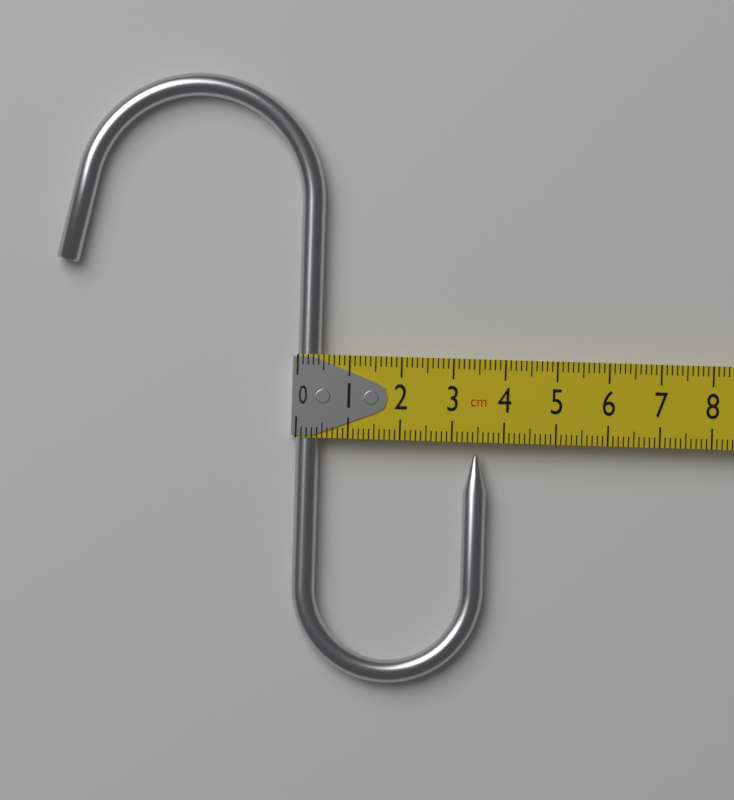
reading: 3.7 cm
